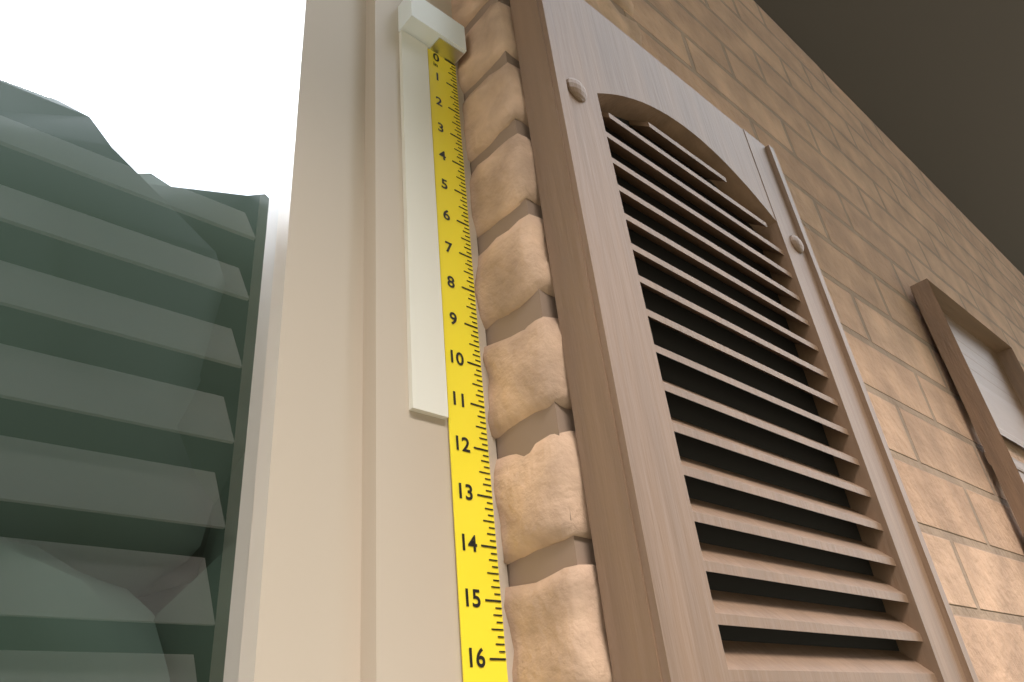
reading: 11.500 in
